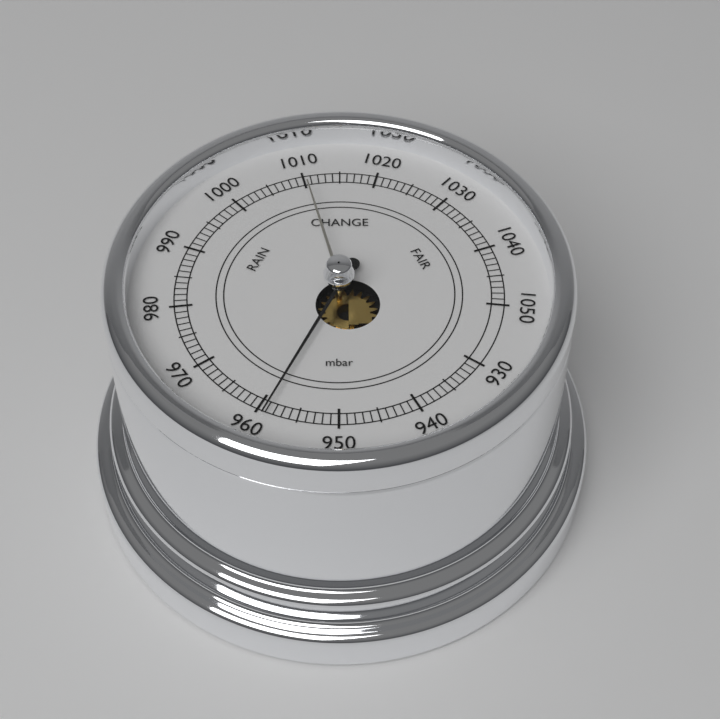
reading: 959 mbar
